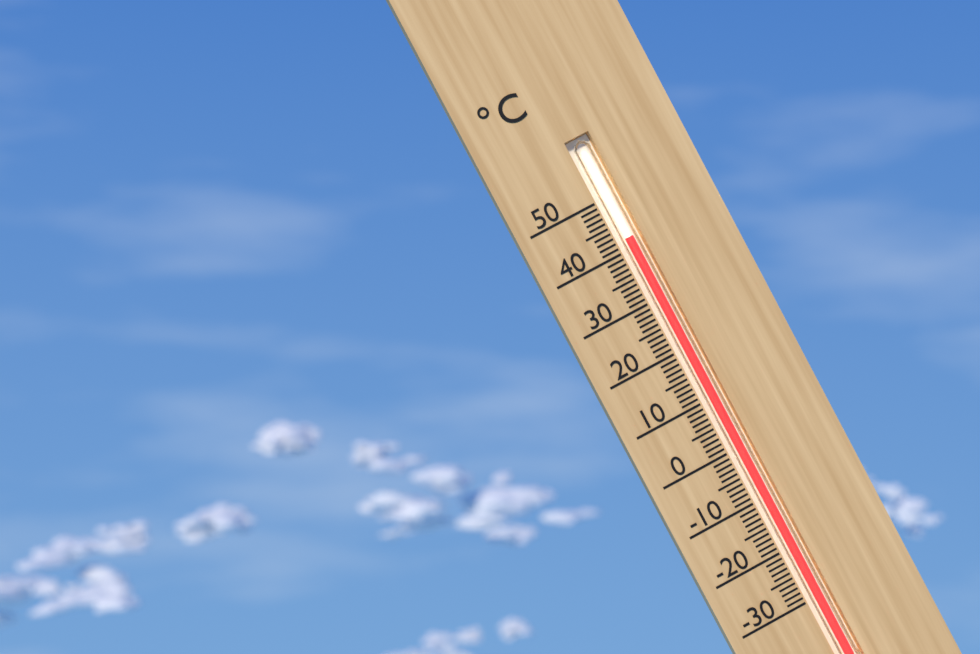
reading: 42 °C
